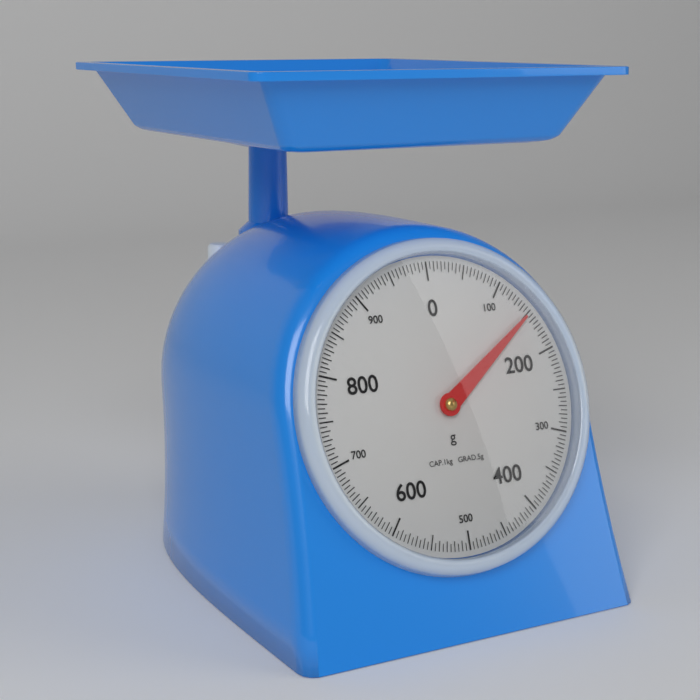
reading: 150 g
